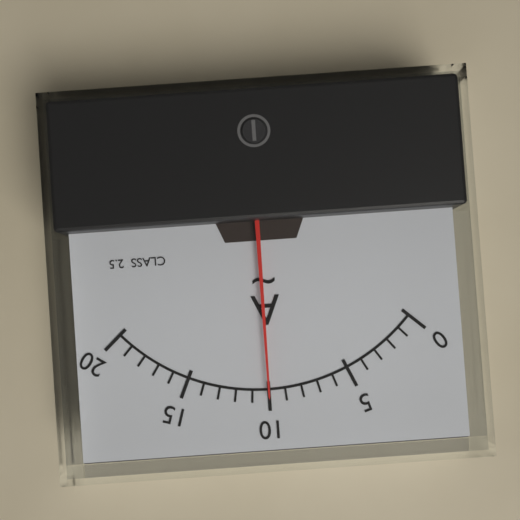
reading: 10 A
